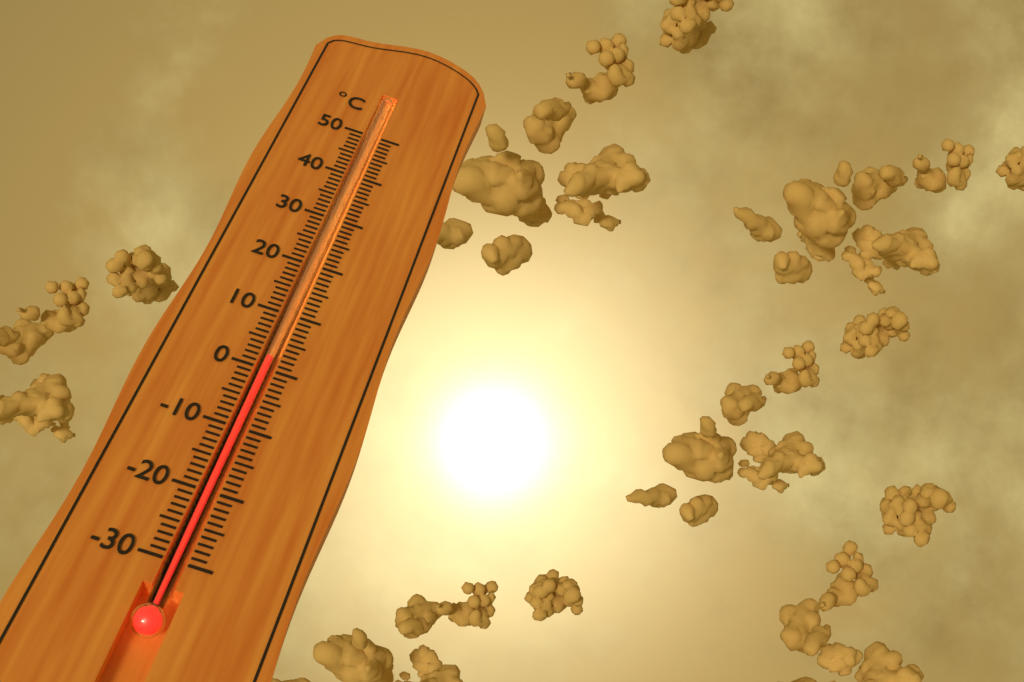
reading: 2 °C
